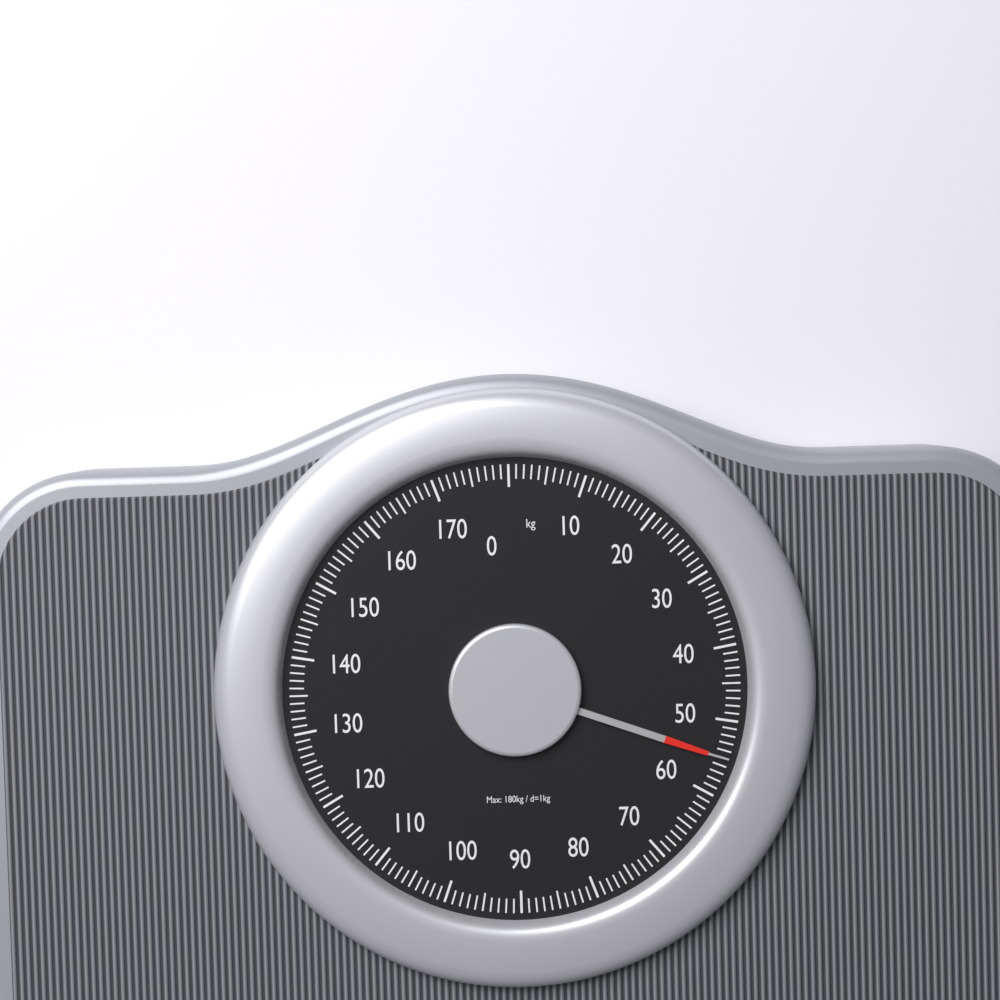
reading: 55 kg
